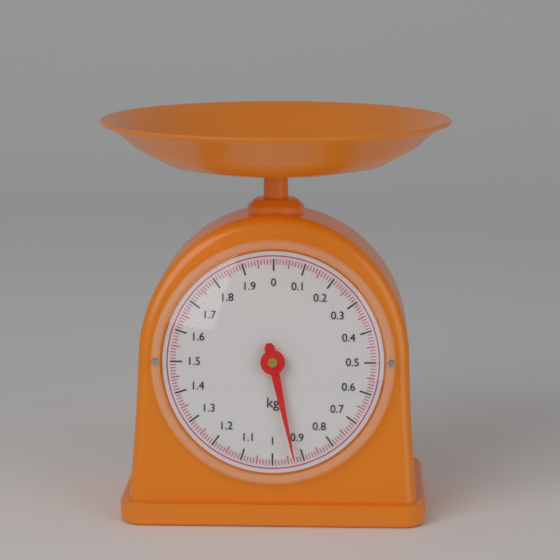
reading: 0.93 kg
